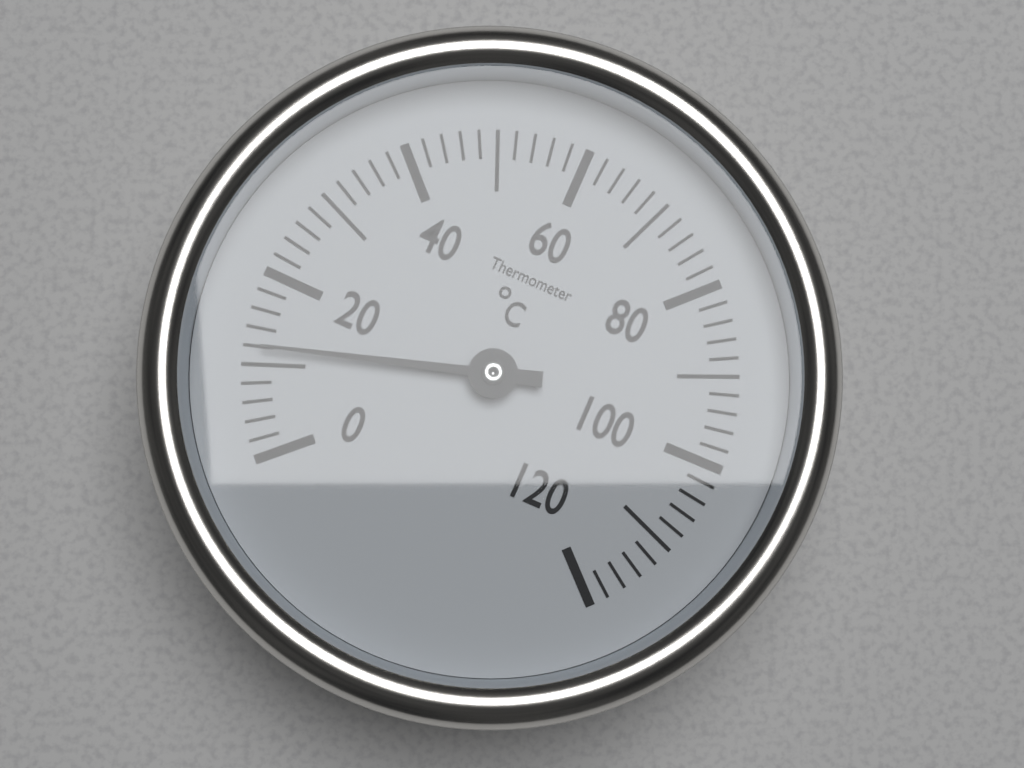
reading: 12 °C
